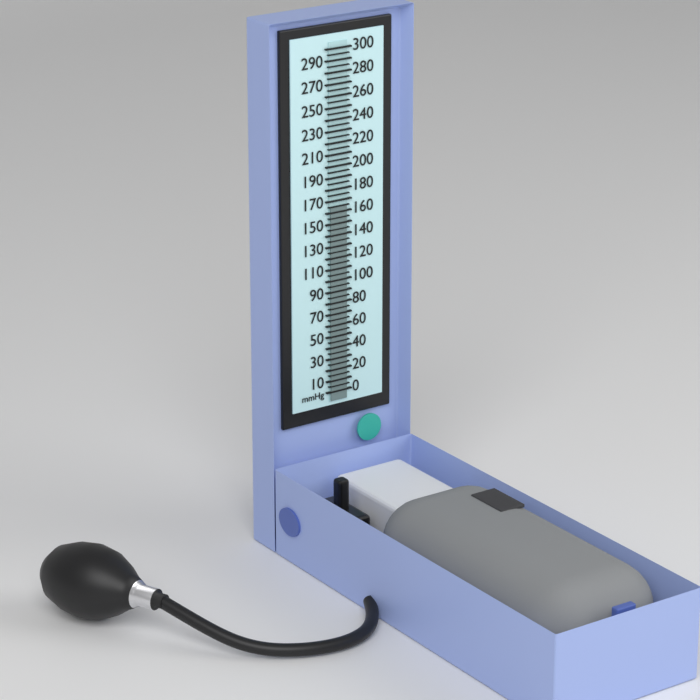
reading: 165 mmHg
